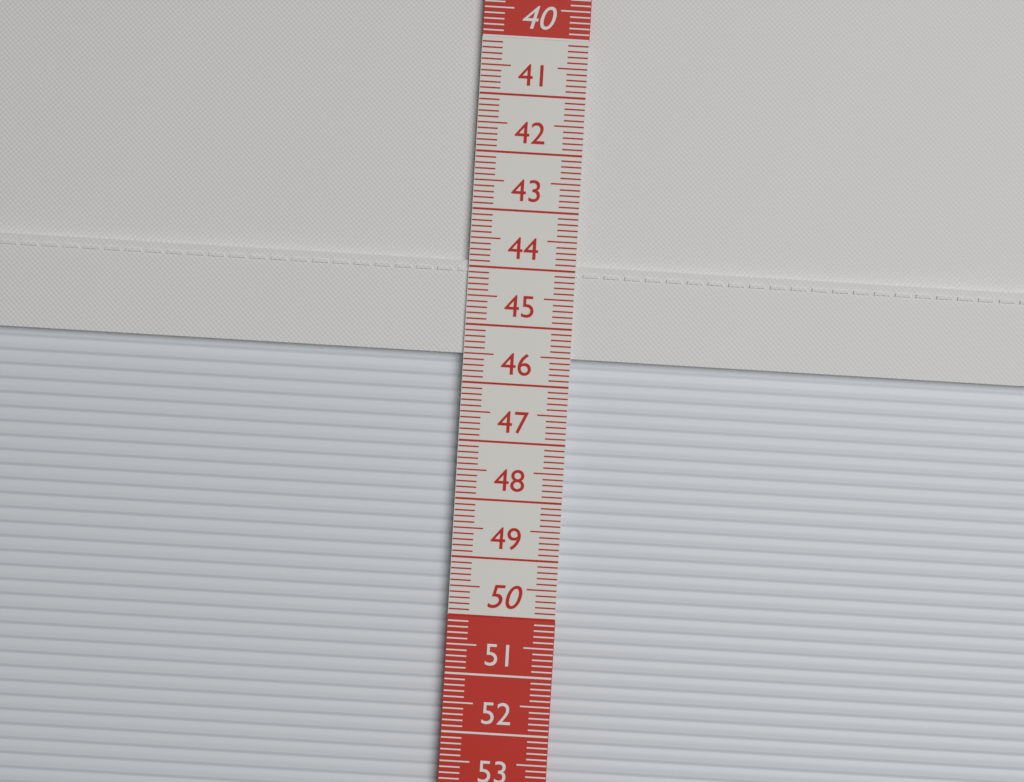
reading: 45.5 cm
